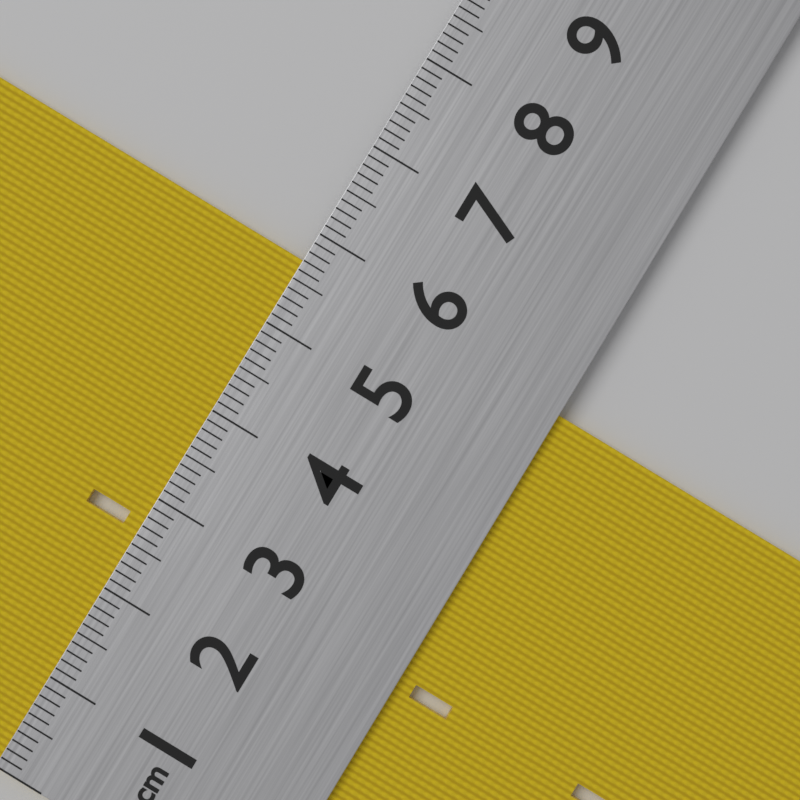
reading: 5.7 cm
